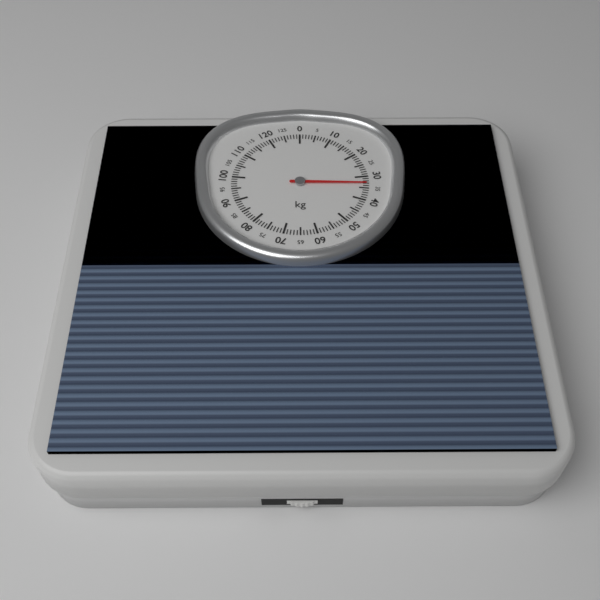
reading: 33 kg
